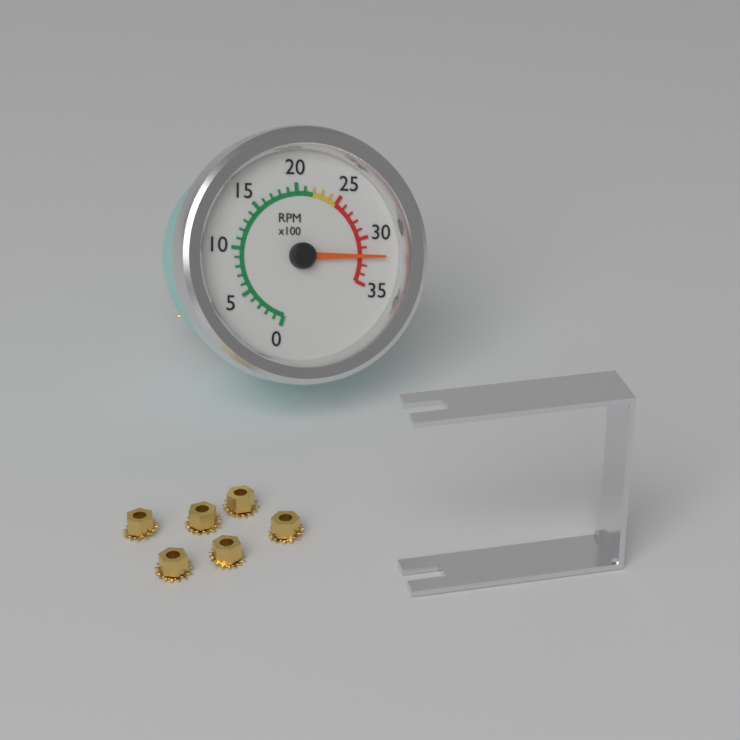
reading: 3200 RPM
